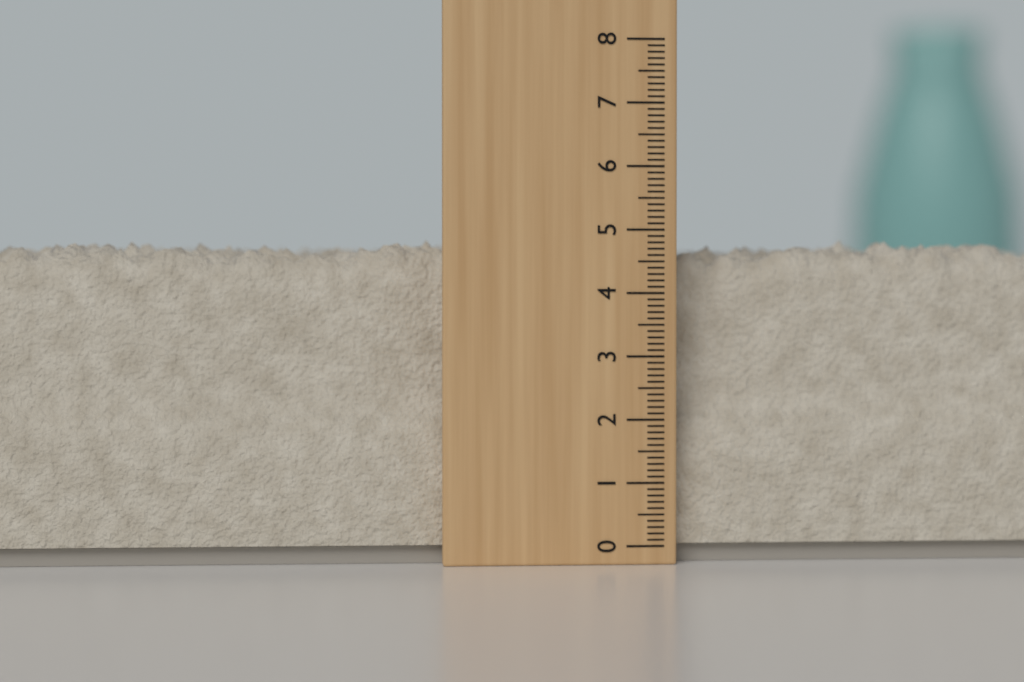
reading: 4.9 (no unit)
